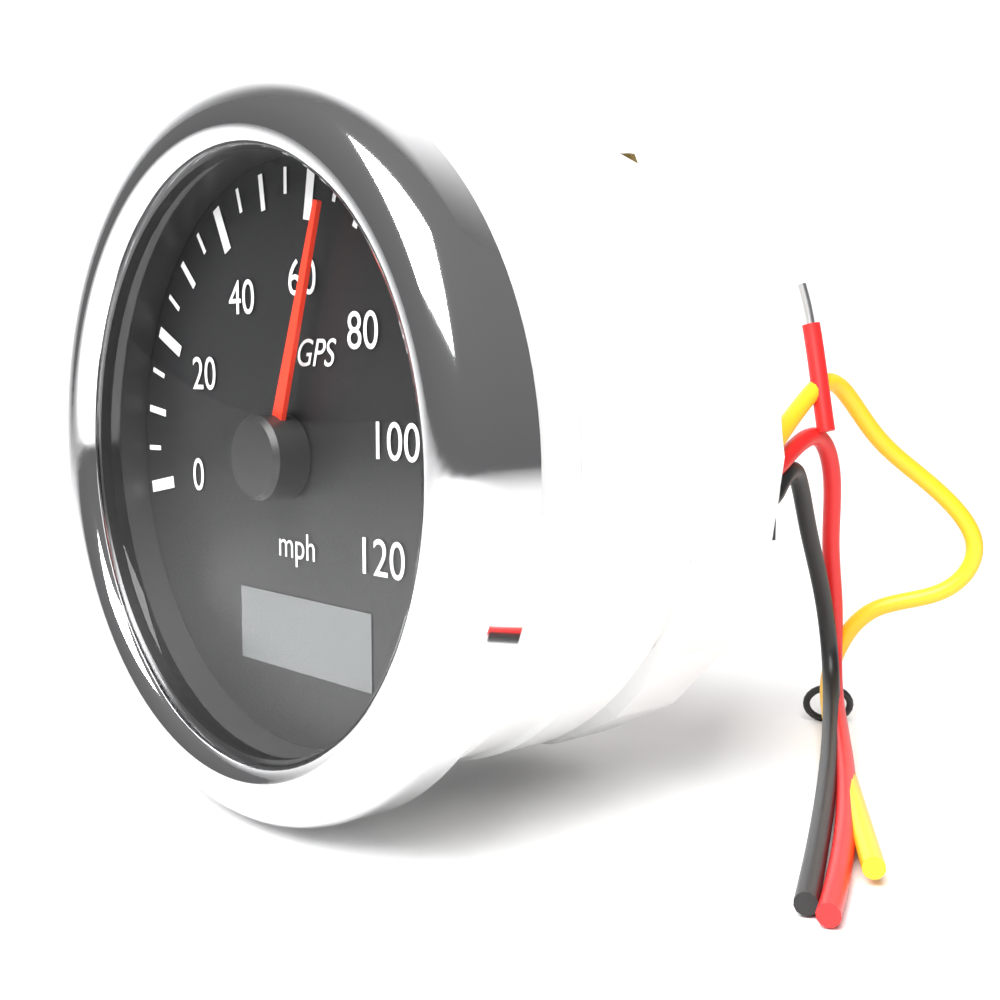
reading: 65 mph
